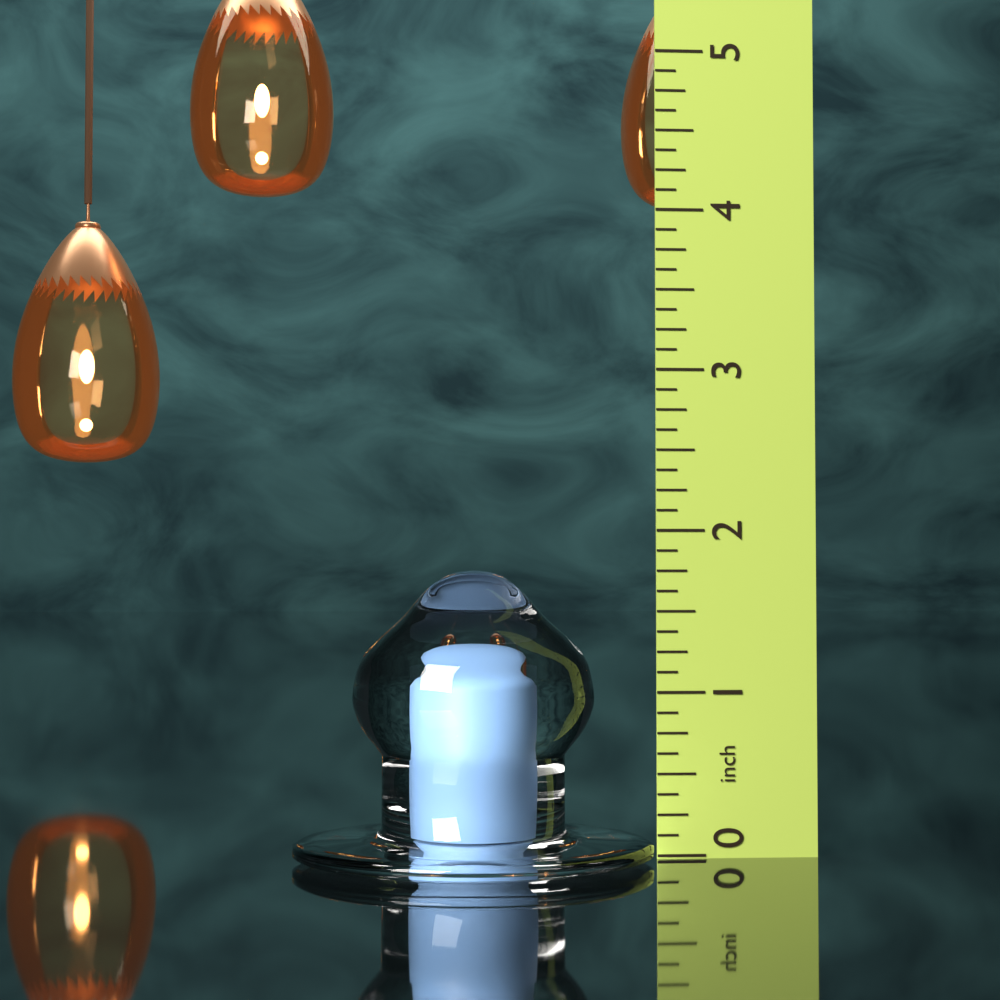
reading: 1.750 in
